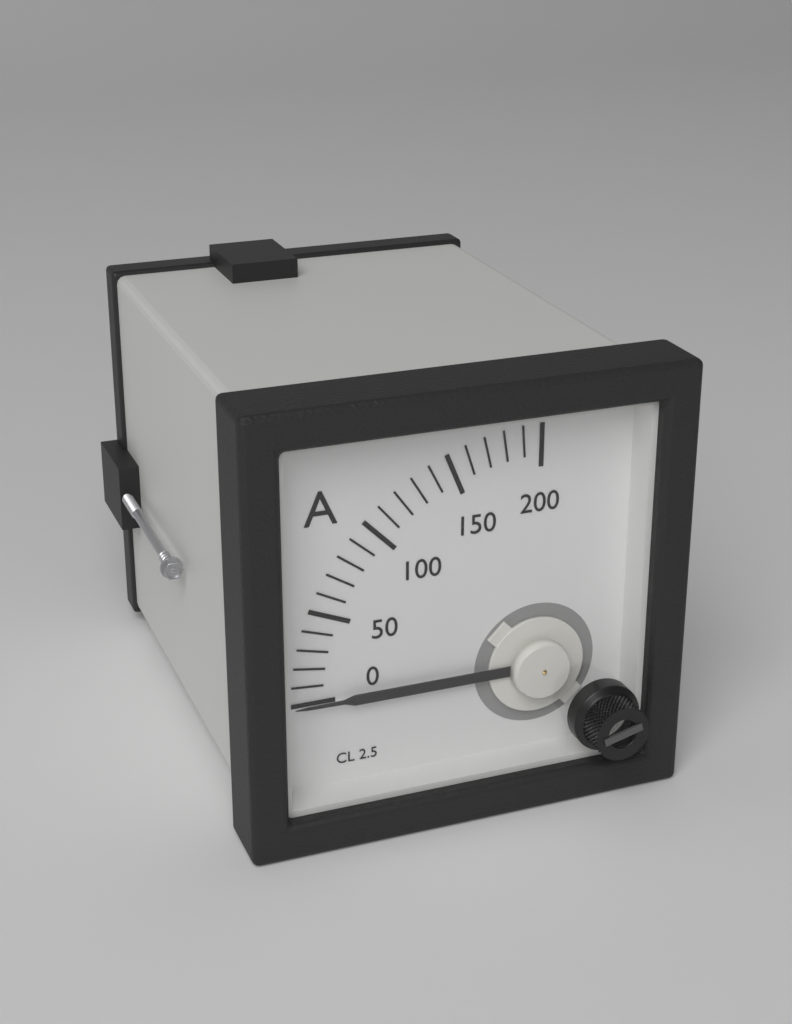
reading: 0 A
